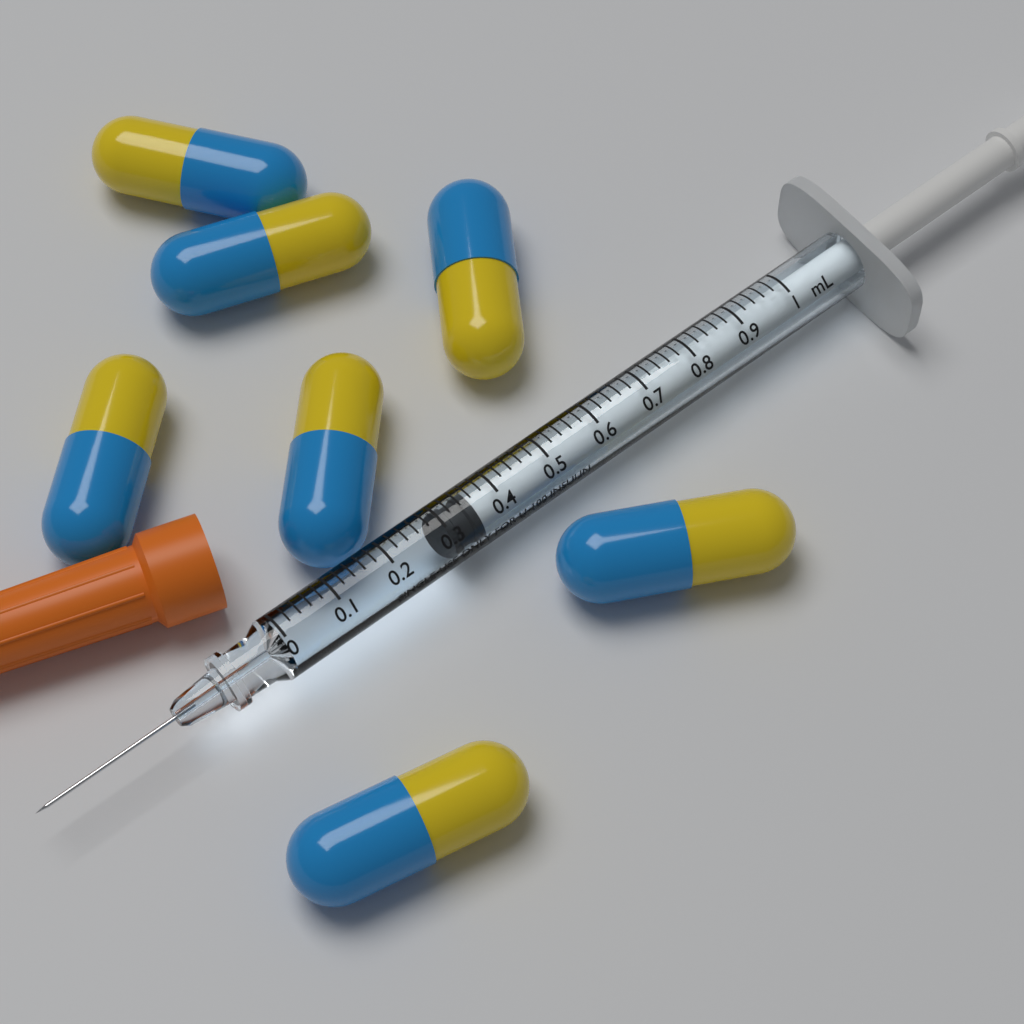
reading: 0.30 mL
